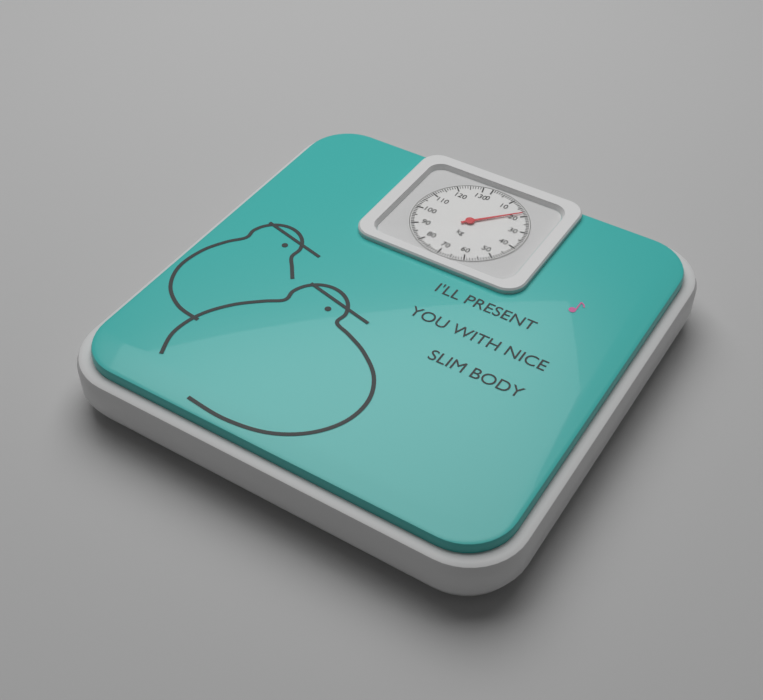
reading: 18 kg
